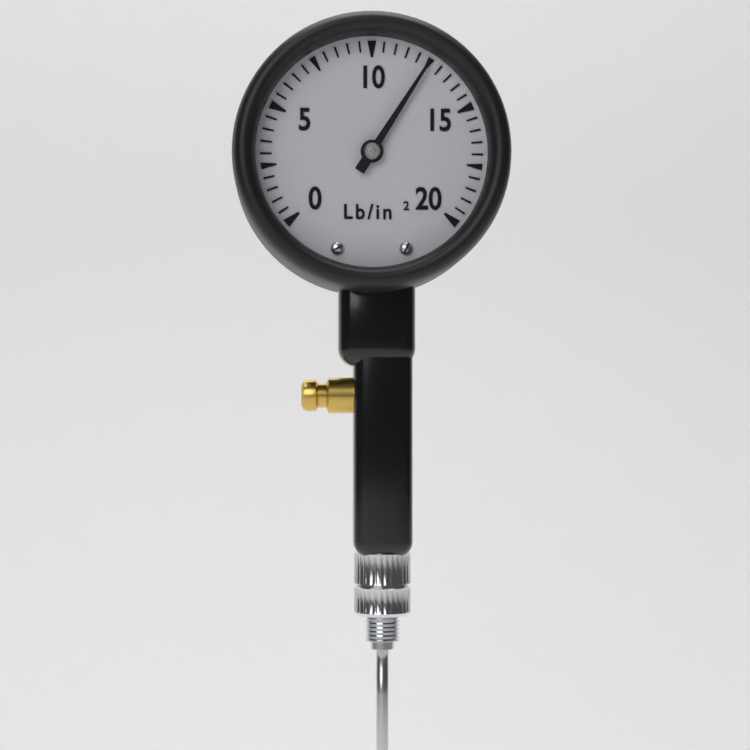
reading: 12.5 lb/in²
